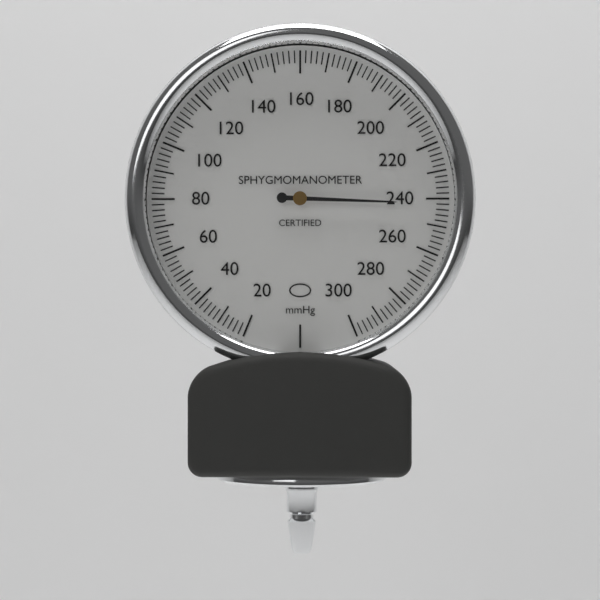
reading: 242 mmHg
